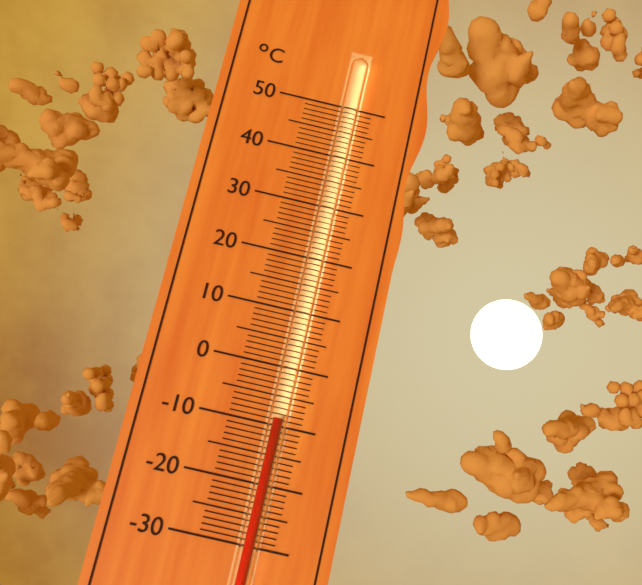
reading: -9 °C
